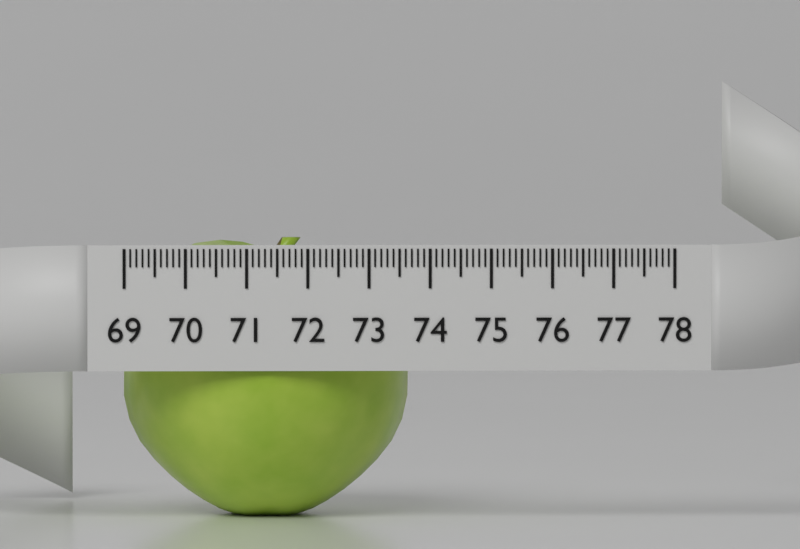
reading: 73.7 (no unit)
